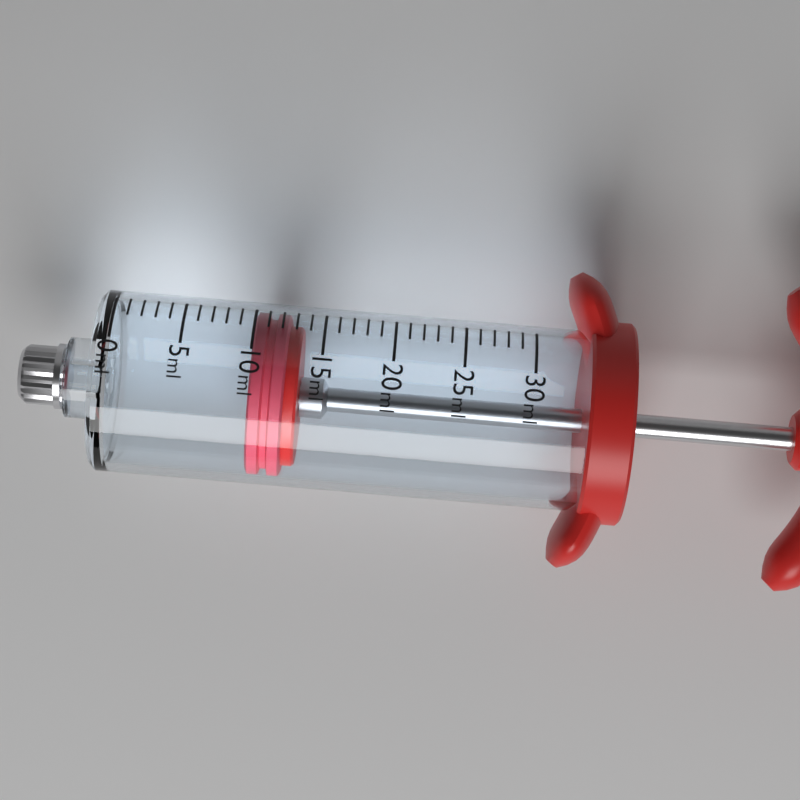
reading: 10 ml
